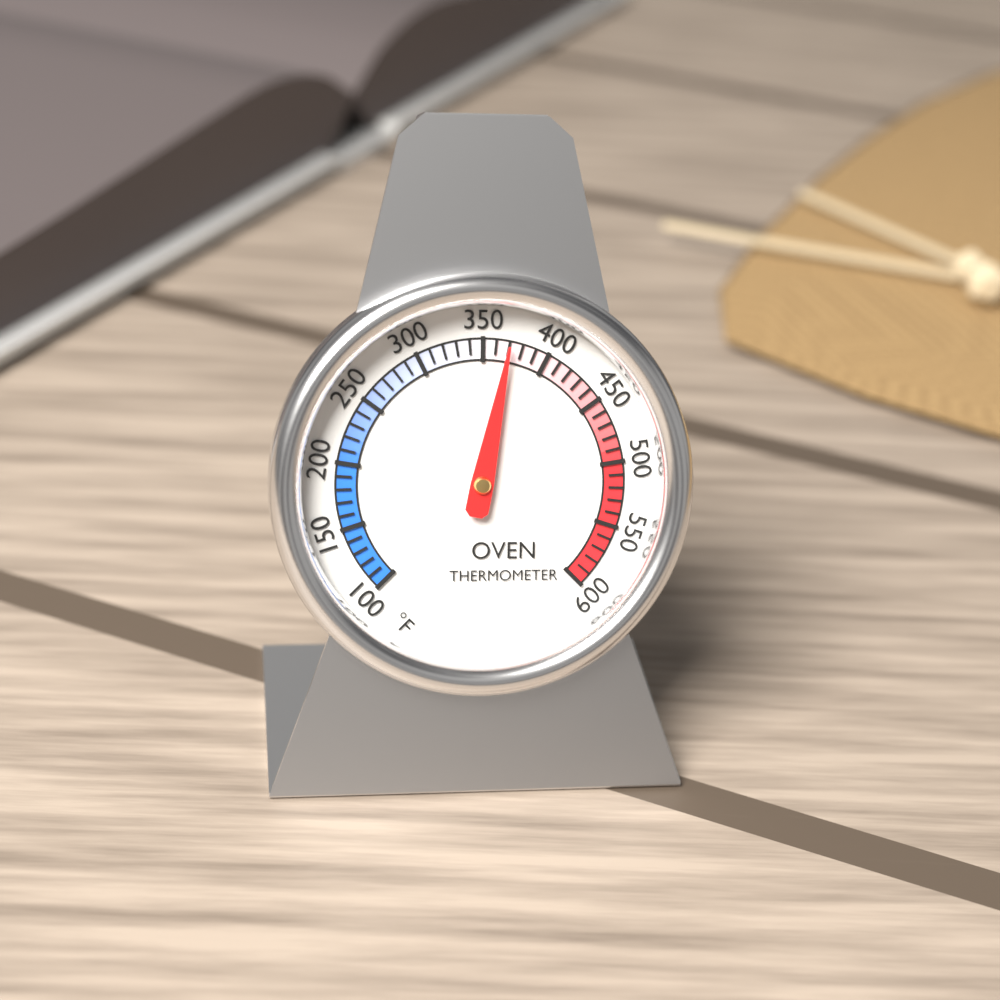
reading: 370 °F
